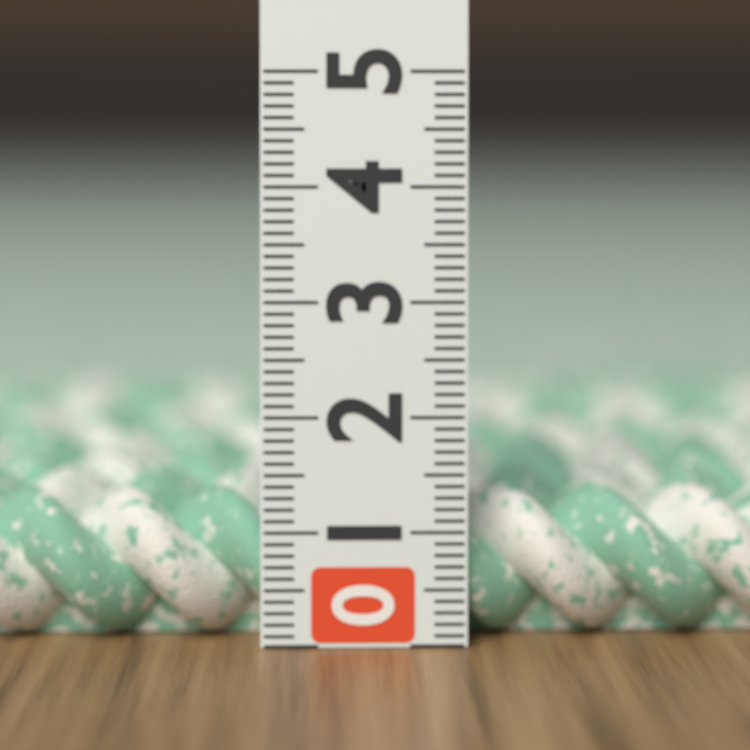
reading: 1.3 (no unit)
